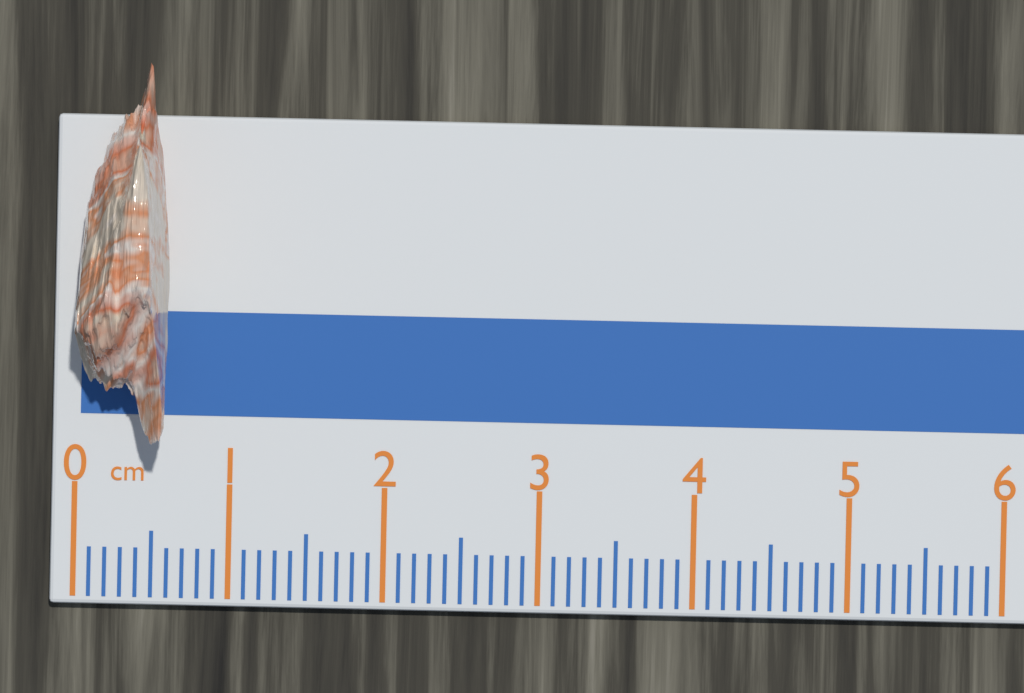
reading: 0.6 cm
